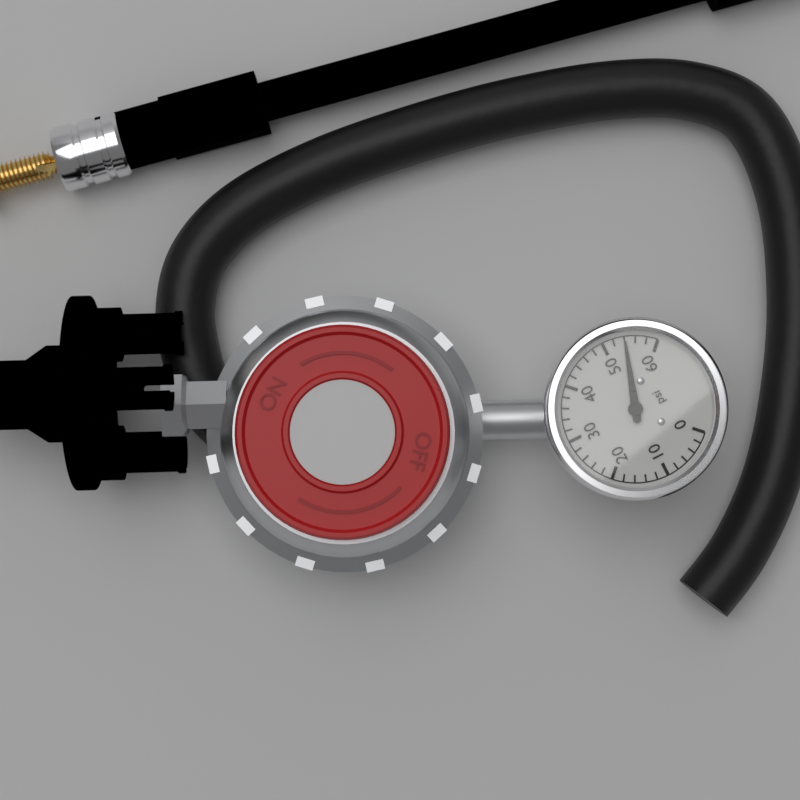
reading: 54 psi
